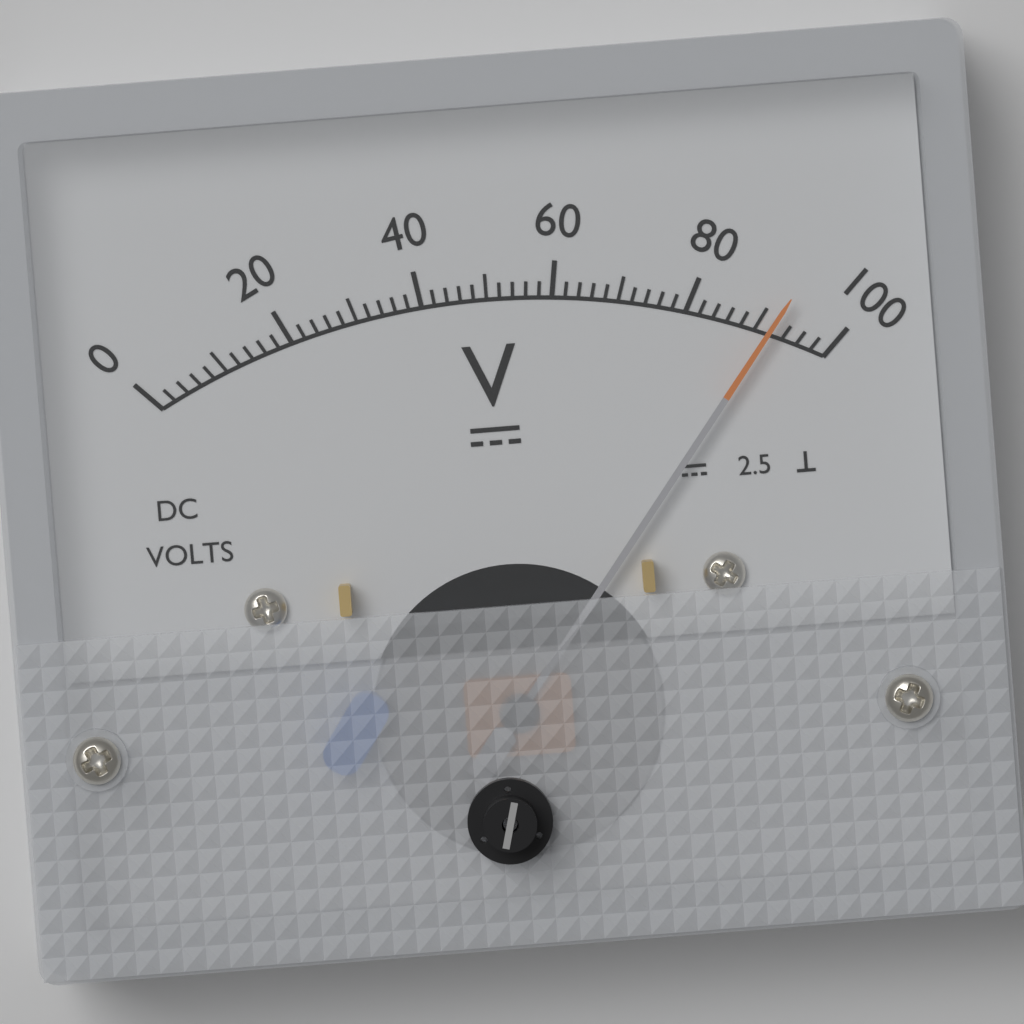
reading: 92 V
